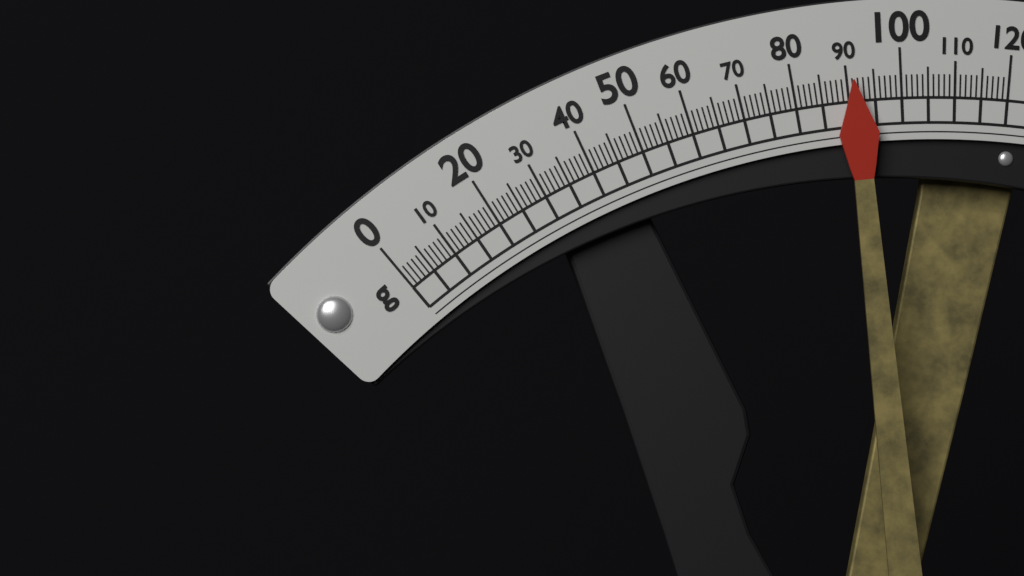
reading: 91 g
